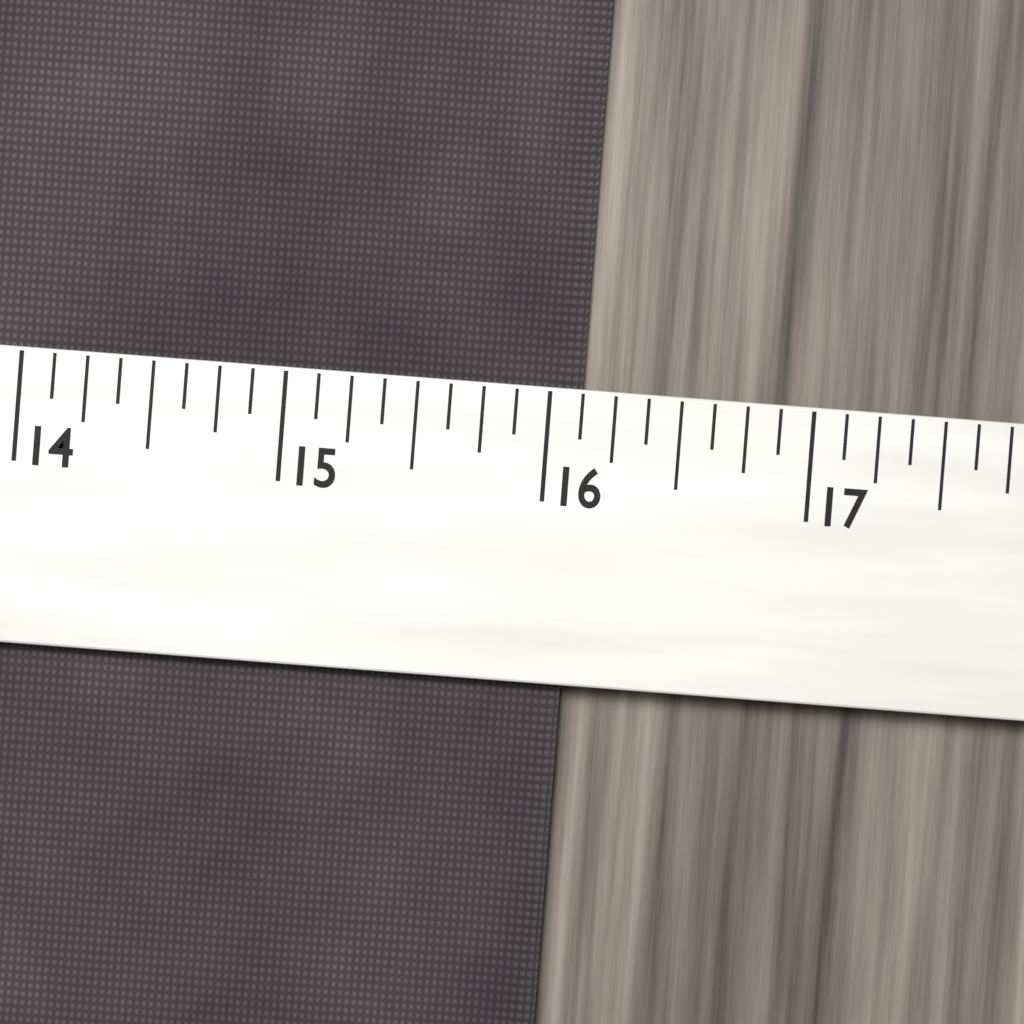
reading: 16.125 (no unit)
